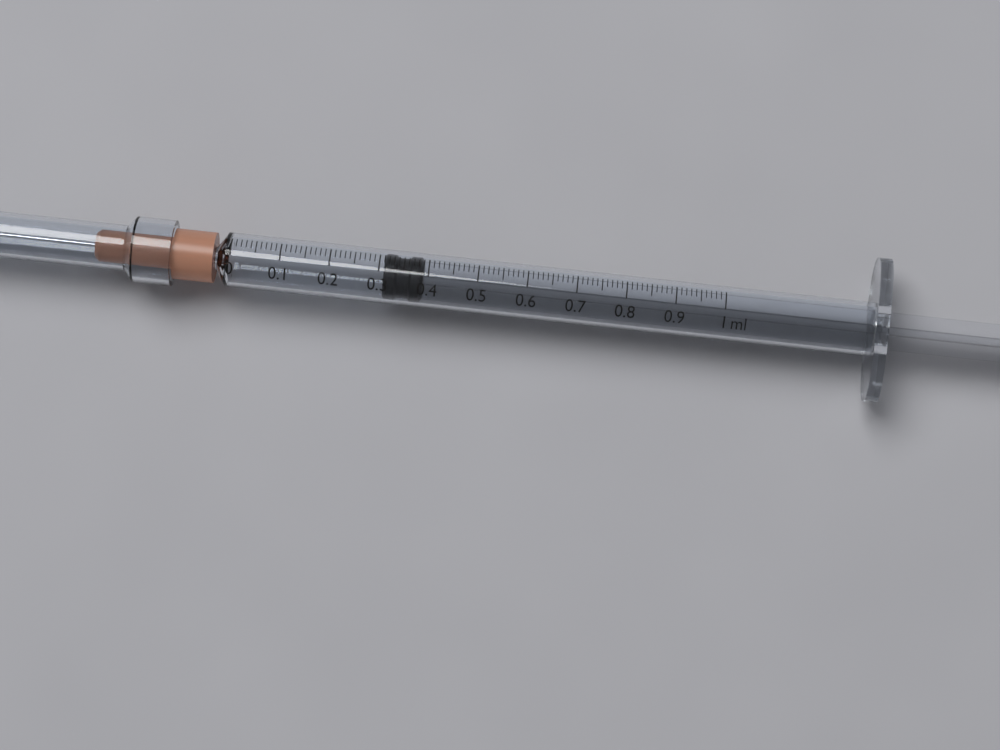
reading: 0.31 ml
